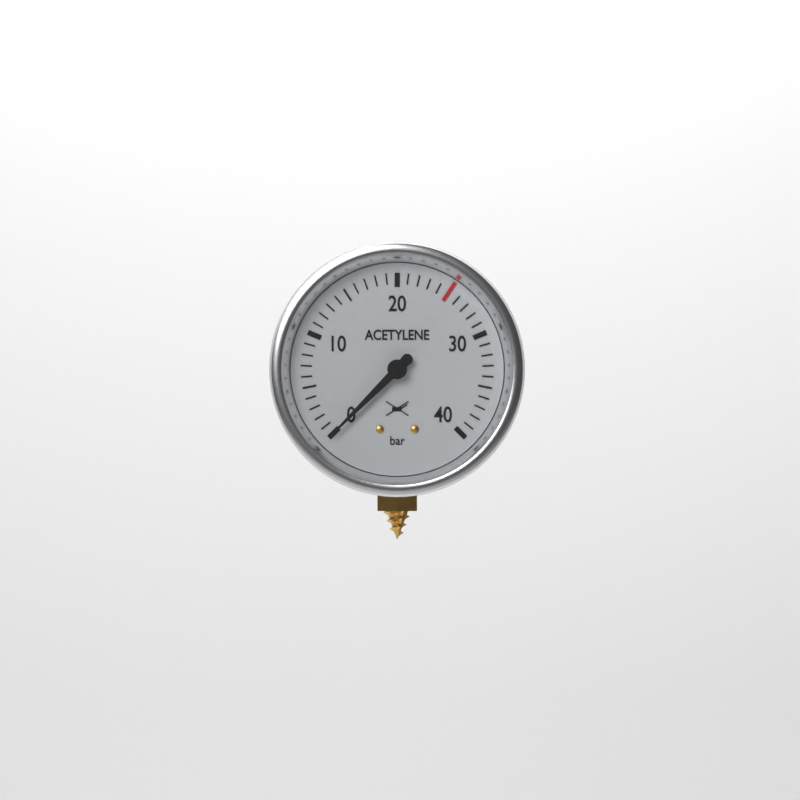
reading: 0 bar
